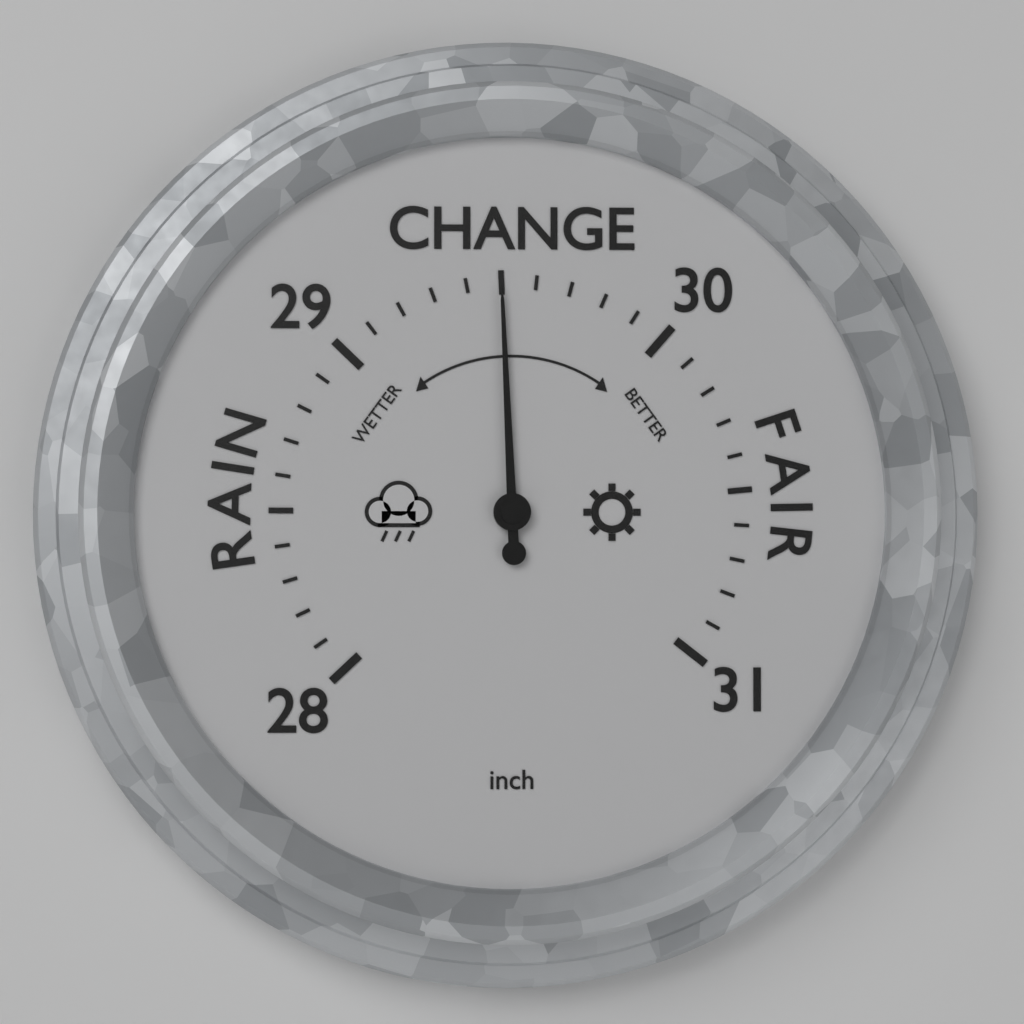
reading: 29.5 inch
